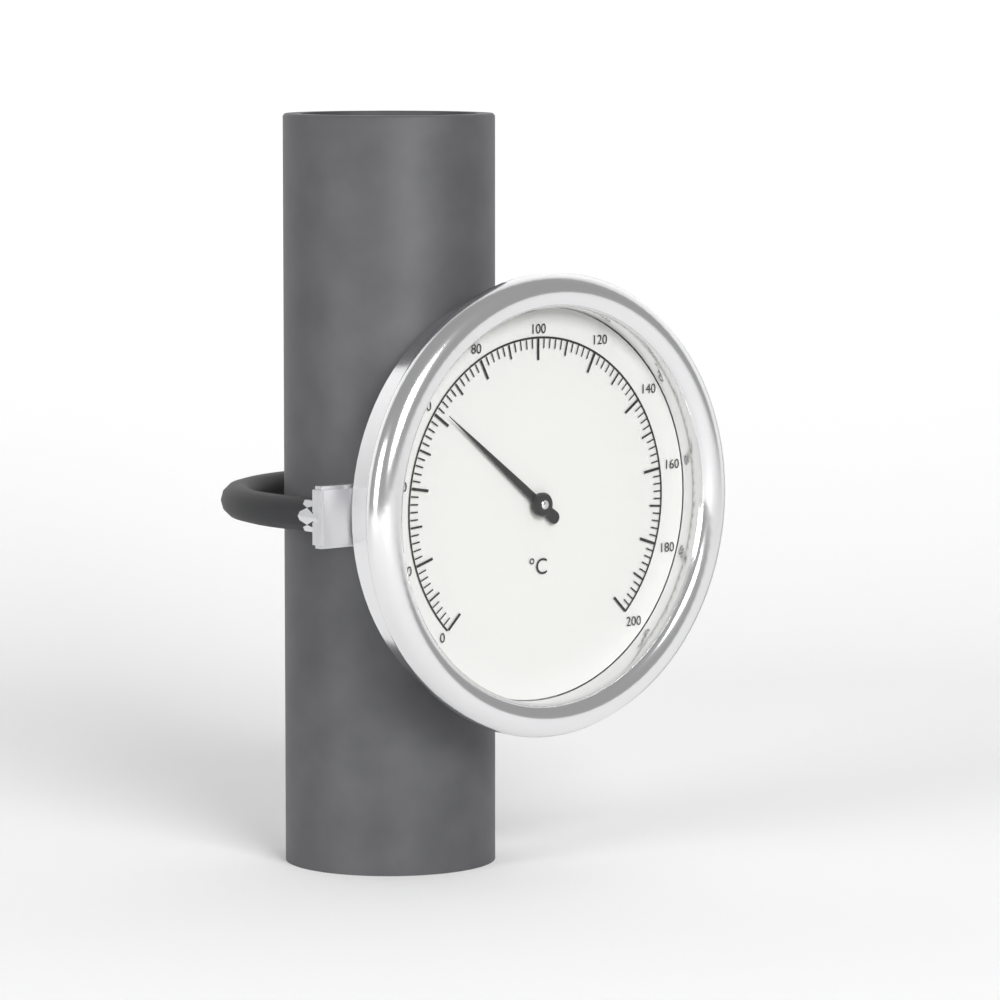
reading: 62 °C
